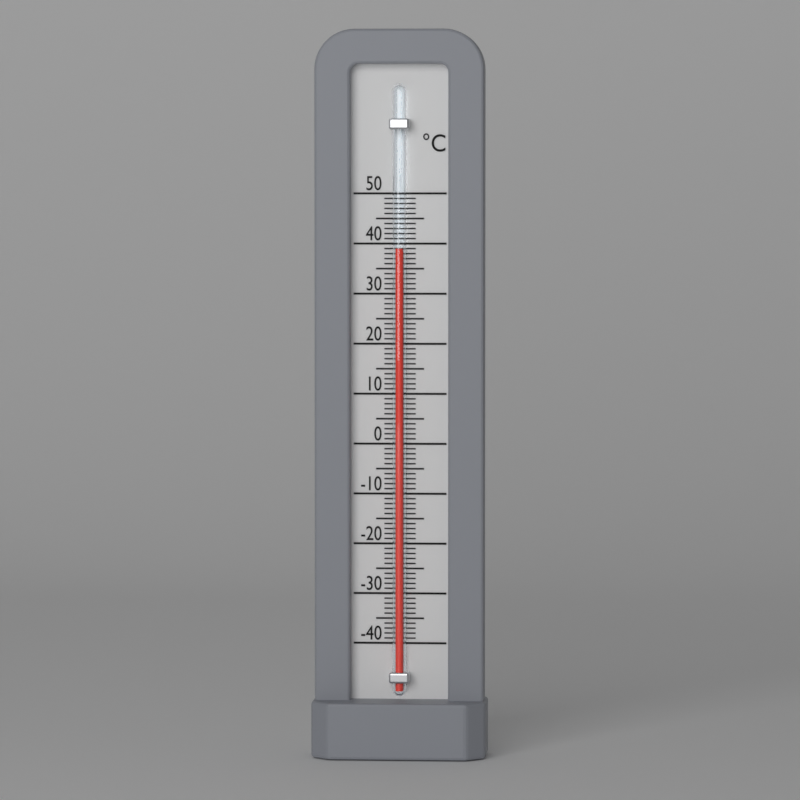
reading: 39 °C
